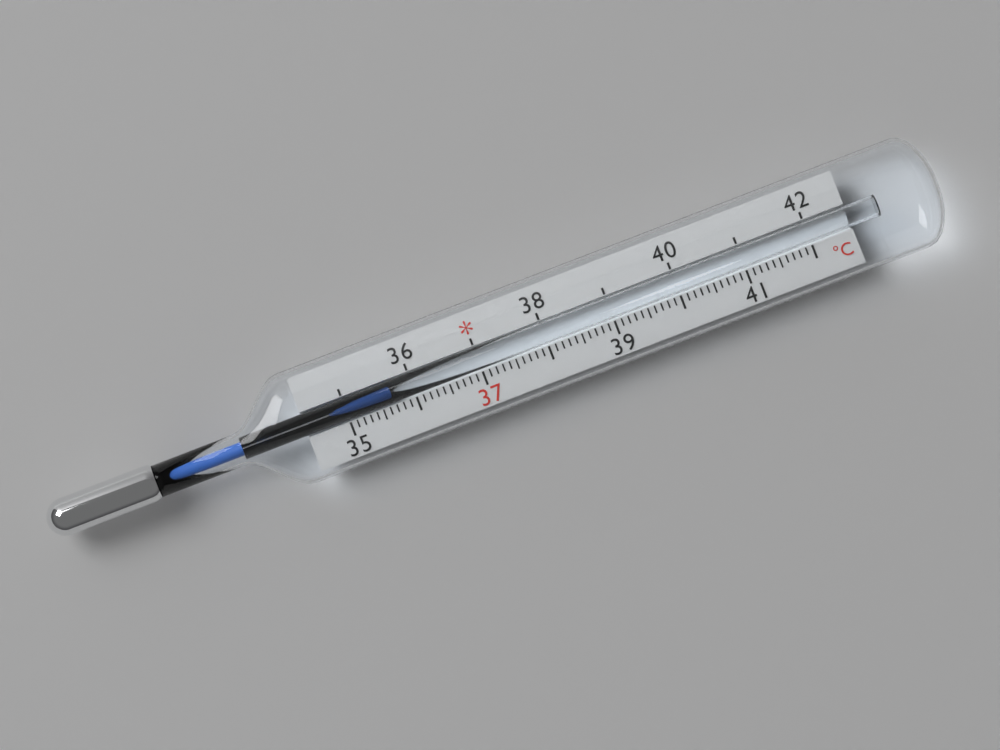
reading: 35.7 °C
